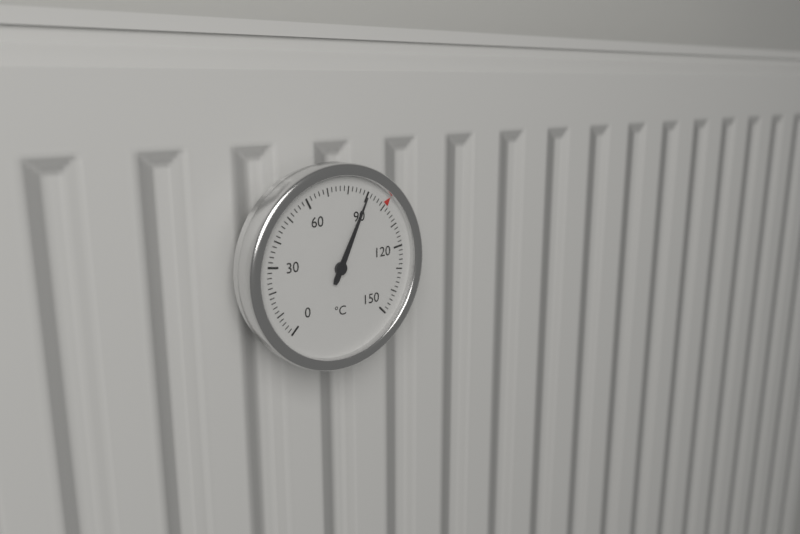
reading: 90 °C
